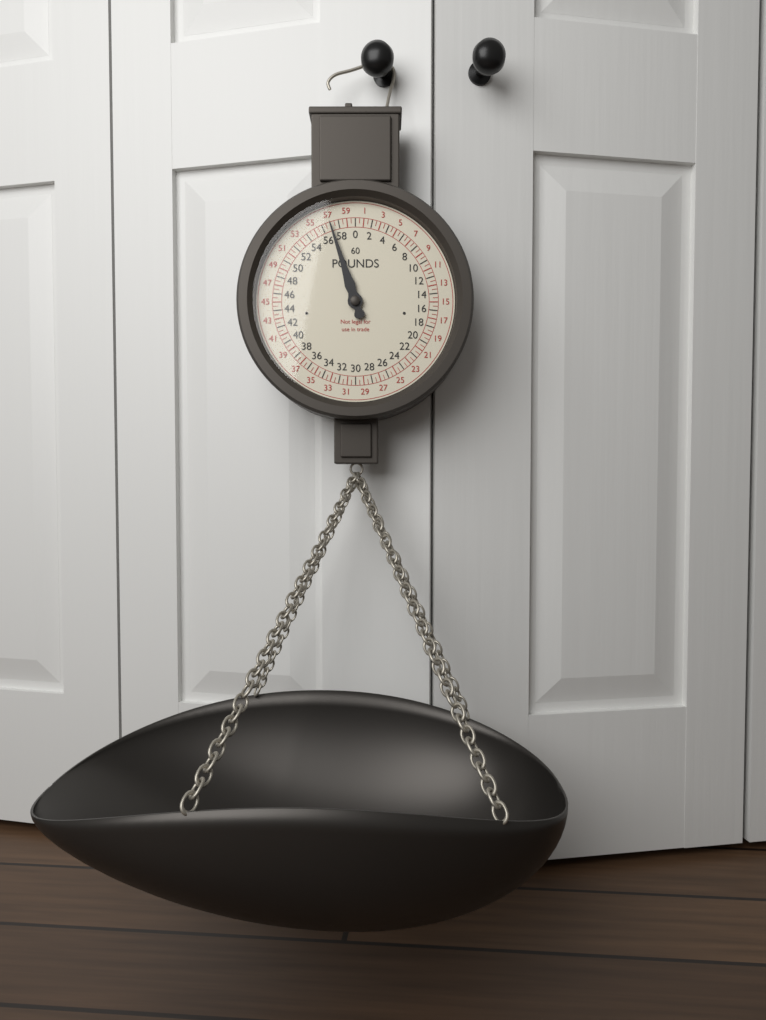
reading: 57.0 lb
